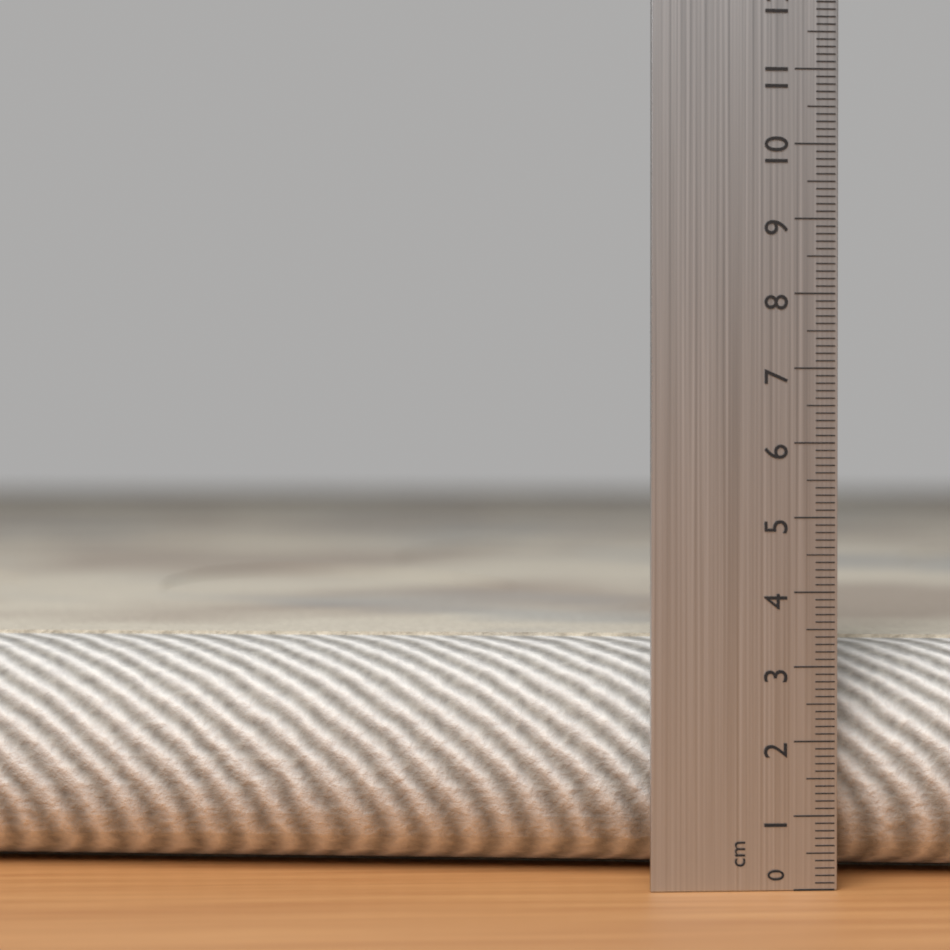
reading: 3.3 cm
